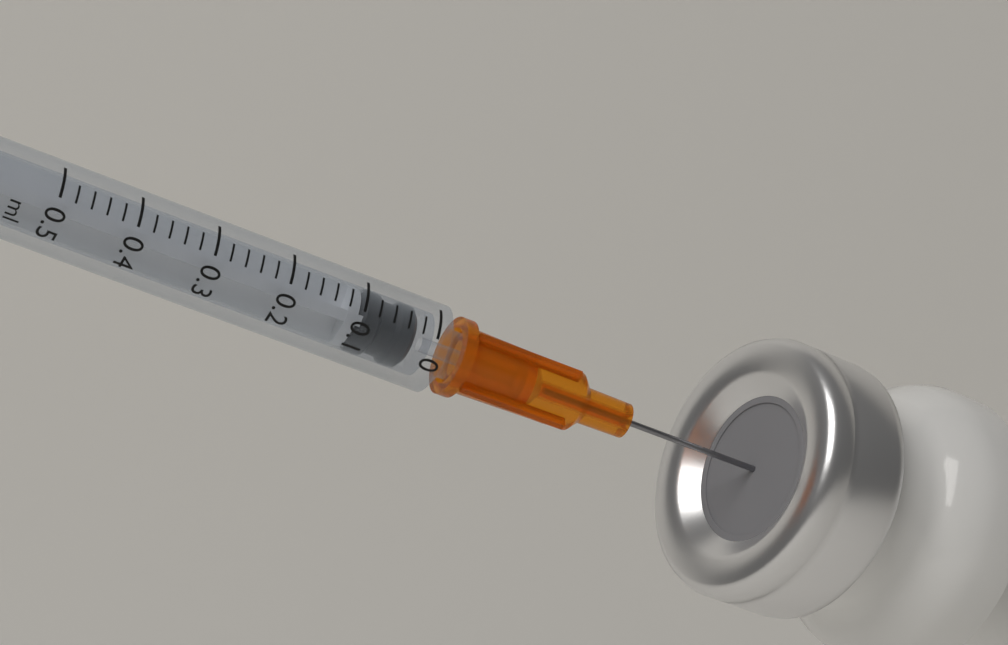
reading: 0.02 ml
